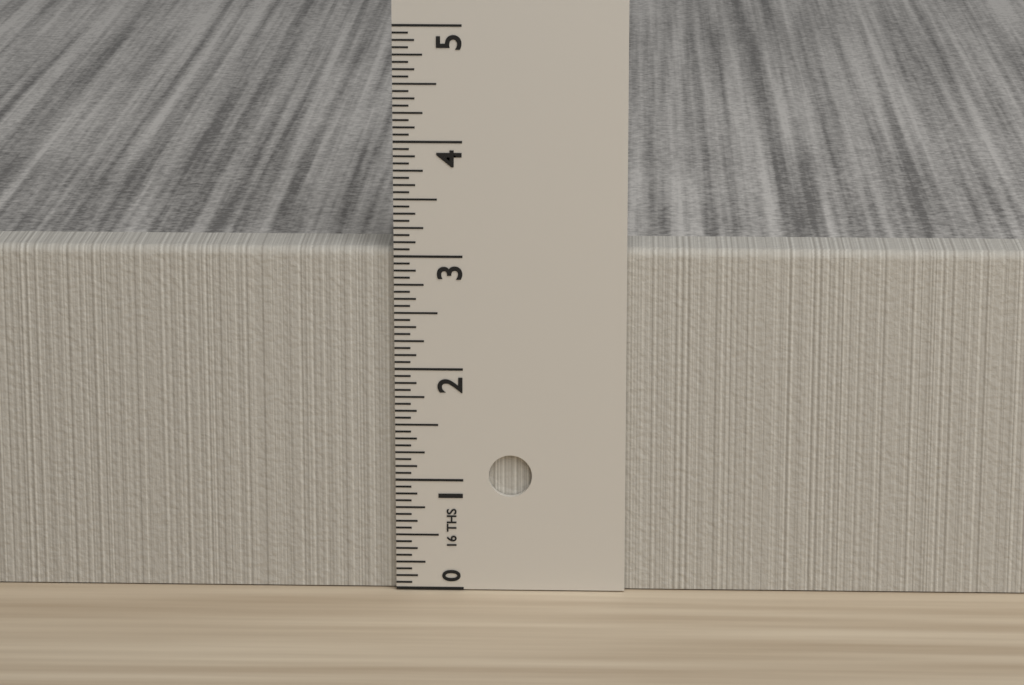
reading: 3.0625 in
